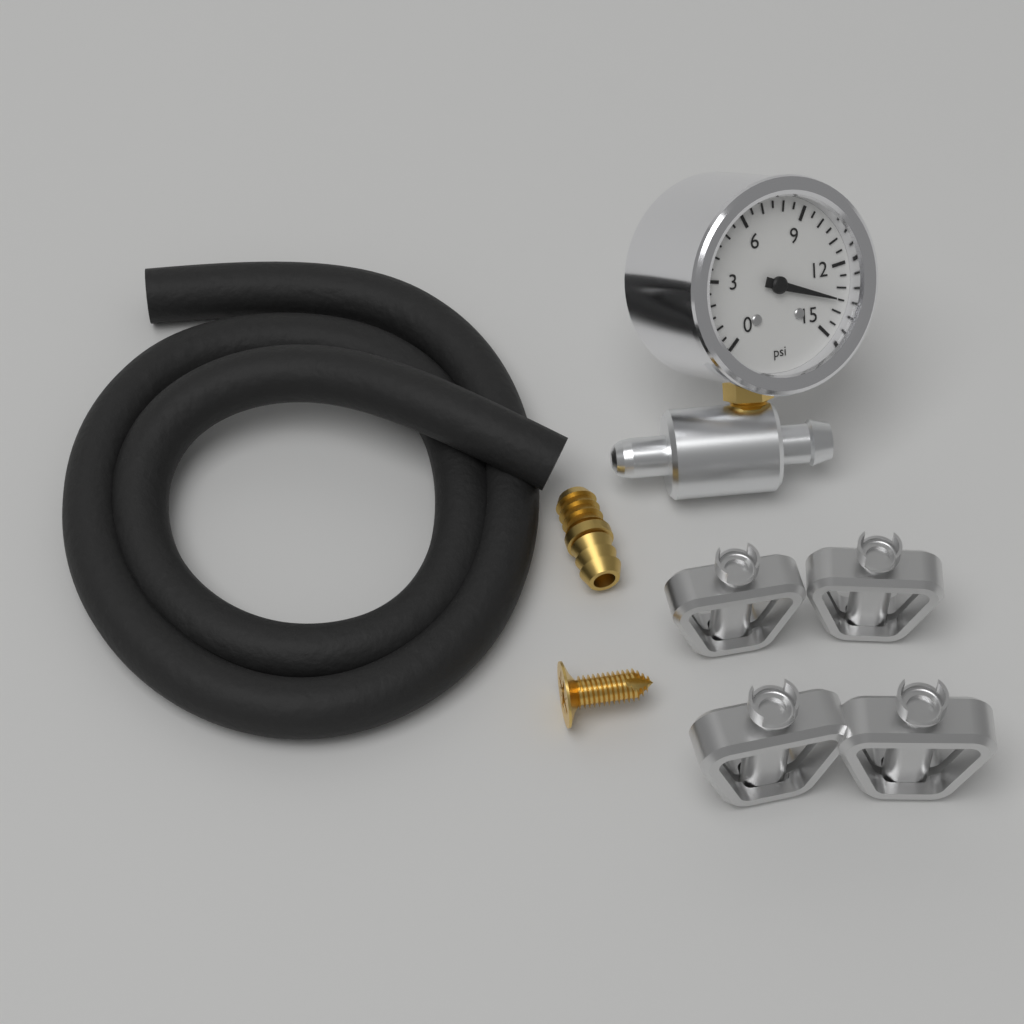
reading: 13.5 psi
